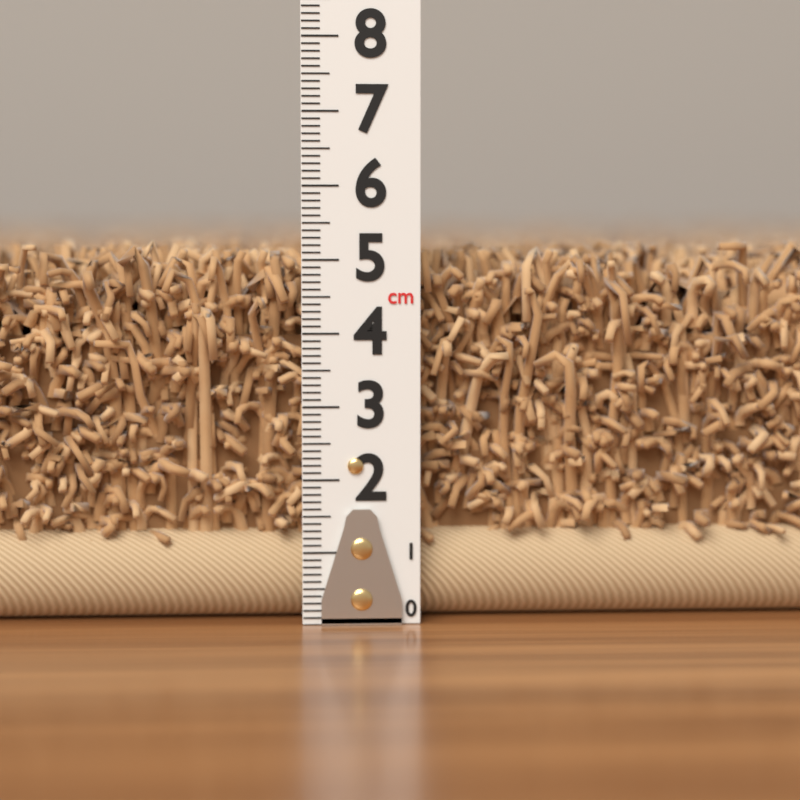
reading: 5.4 cm
